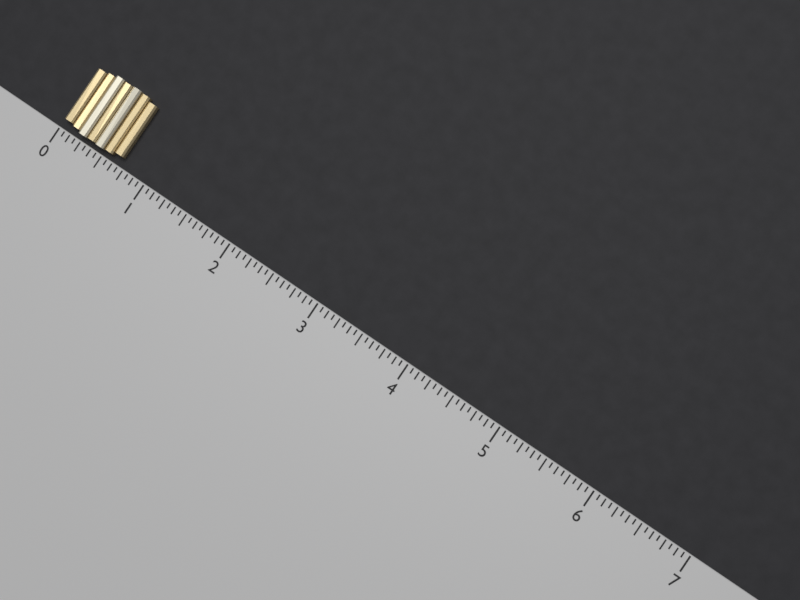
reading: 0.6875 (no unit)
